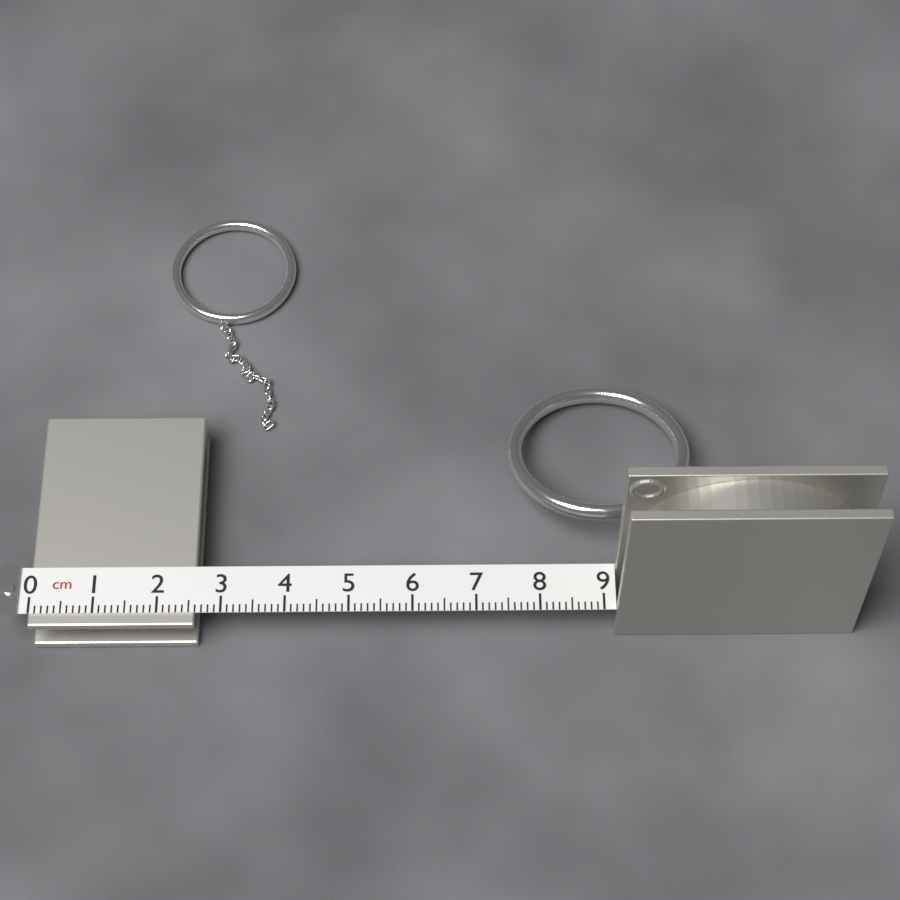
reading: 2.6 cm
